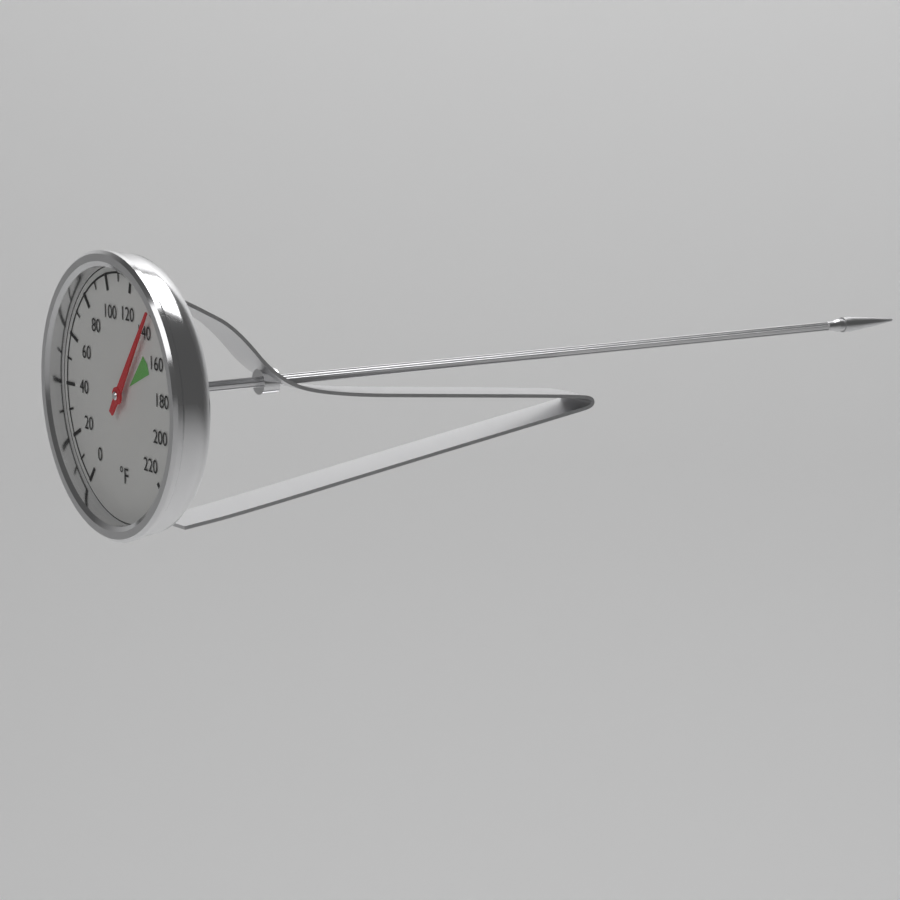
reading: 140 °F
